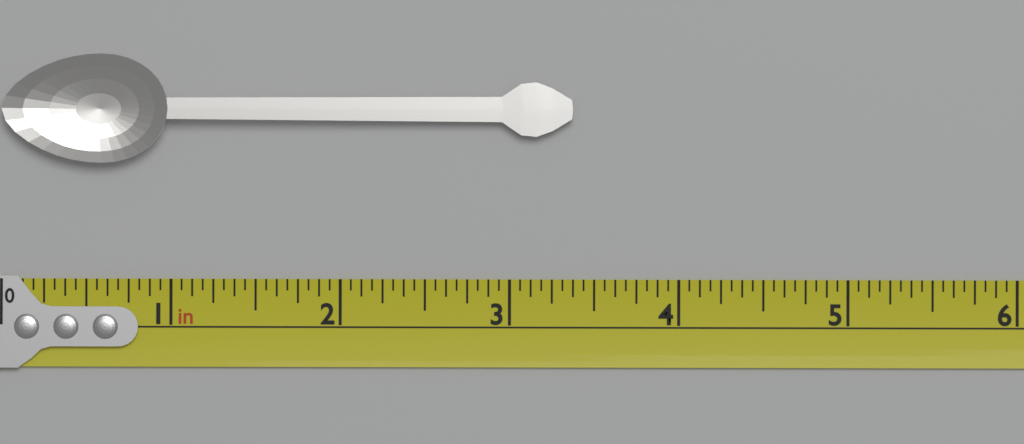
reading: 3.3750 in
